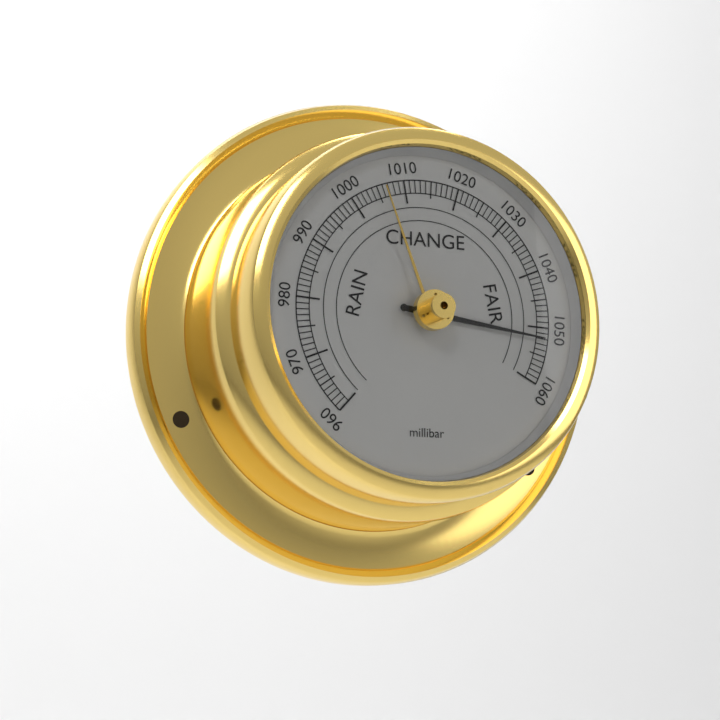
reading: 1052 millibar
